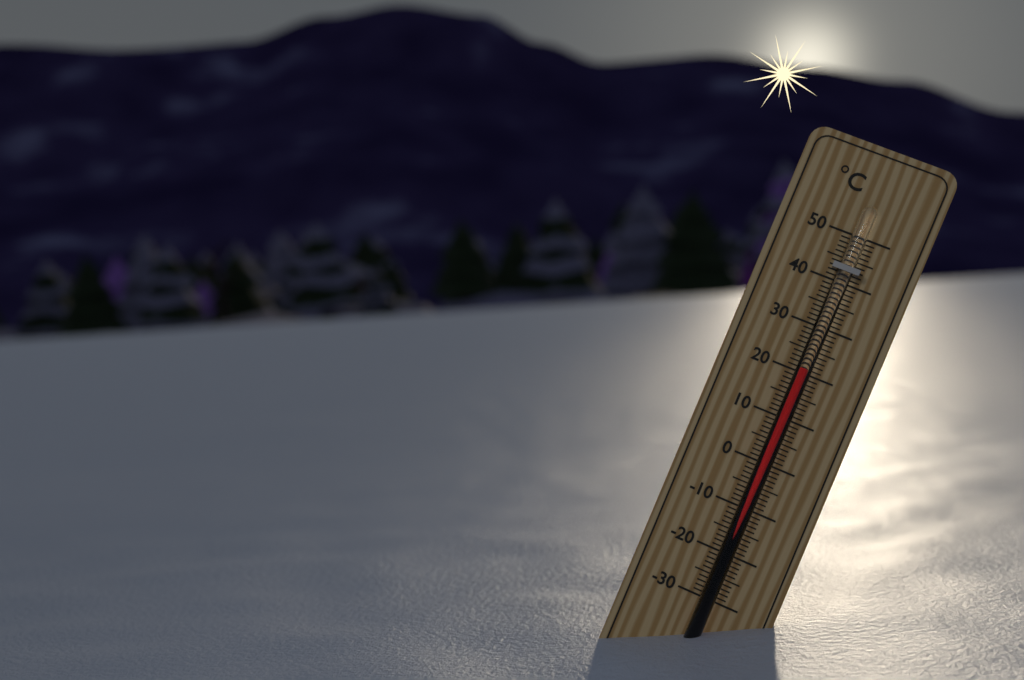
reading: 21 °C
